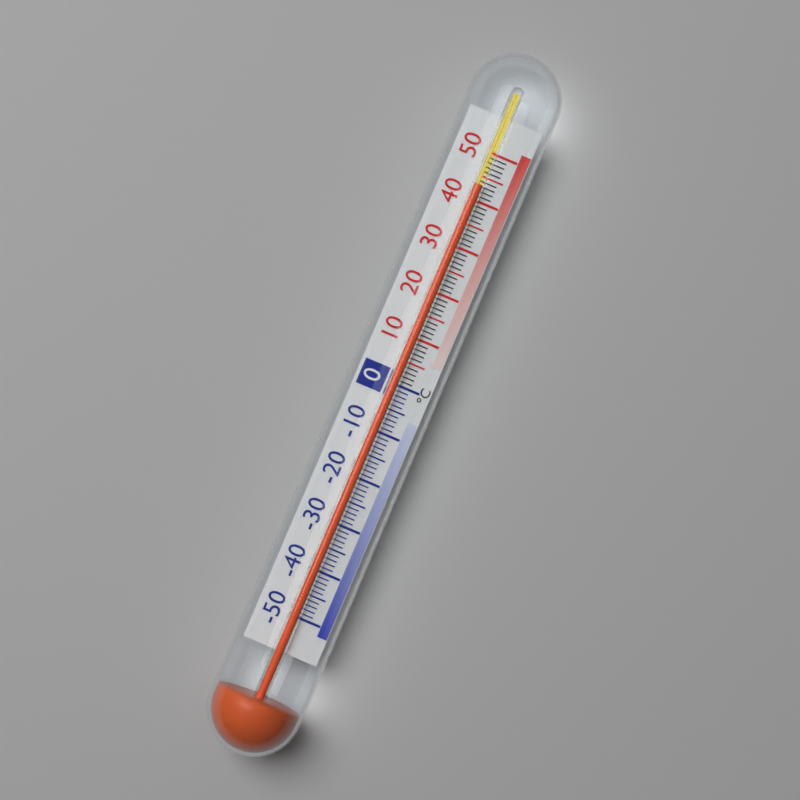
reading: 43 °C
